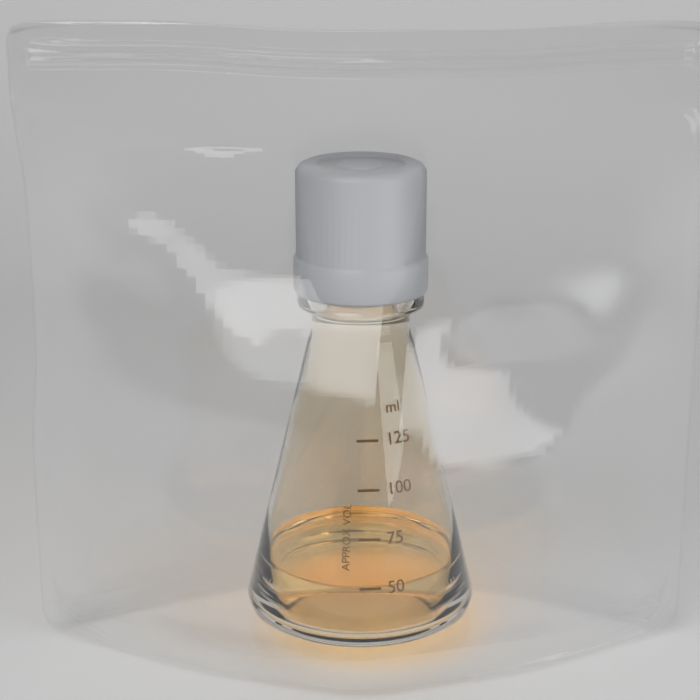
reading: 50 ml
